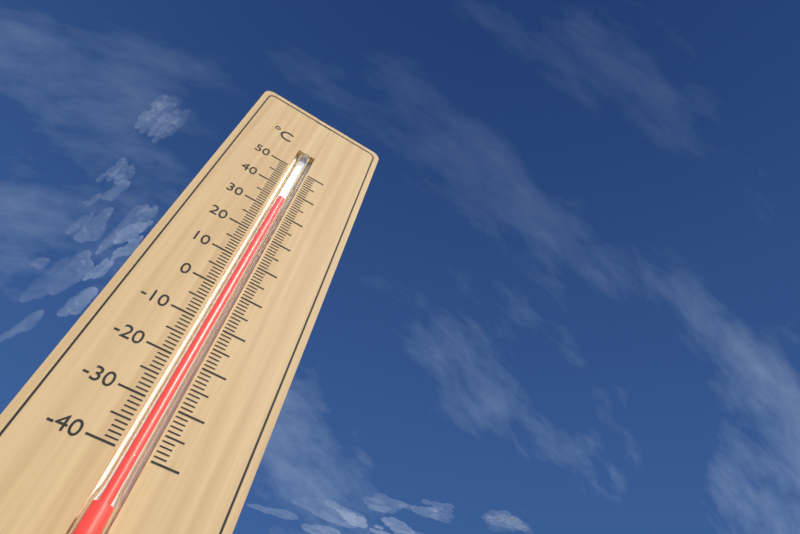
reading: 35 °C
